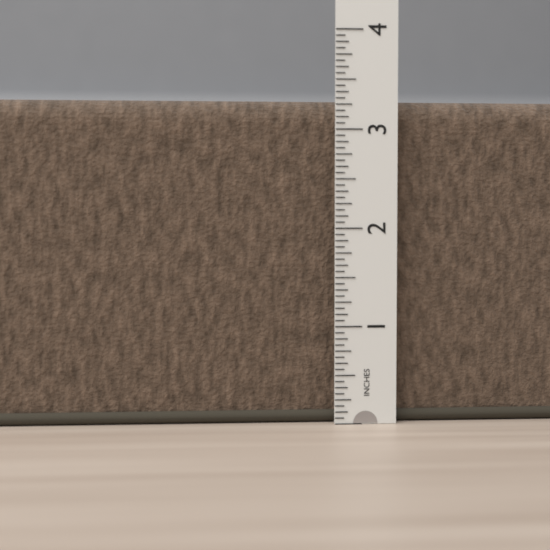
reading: 3.3125 in
